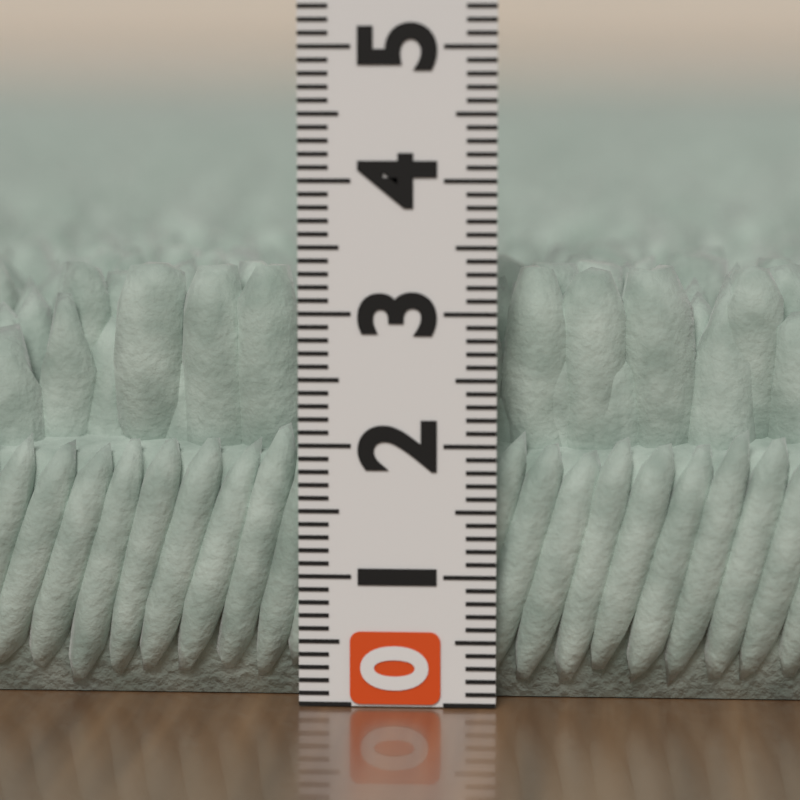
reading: 3.3 (no unit)
